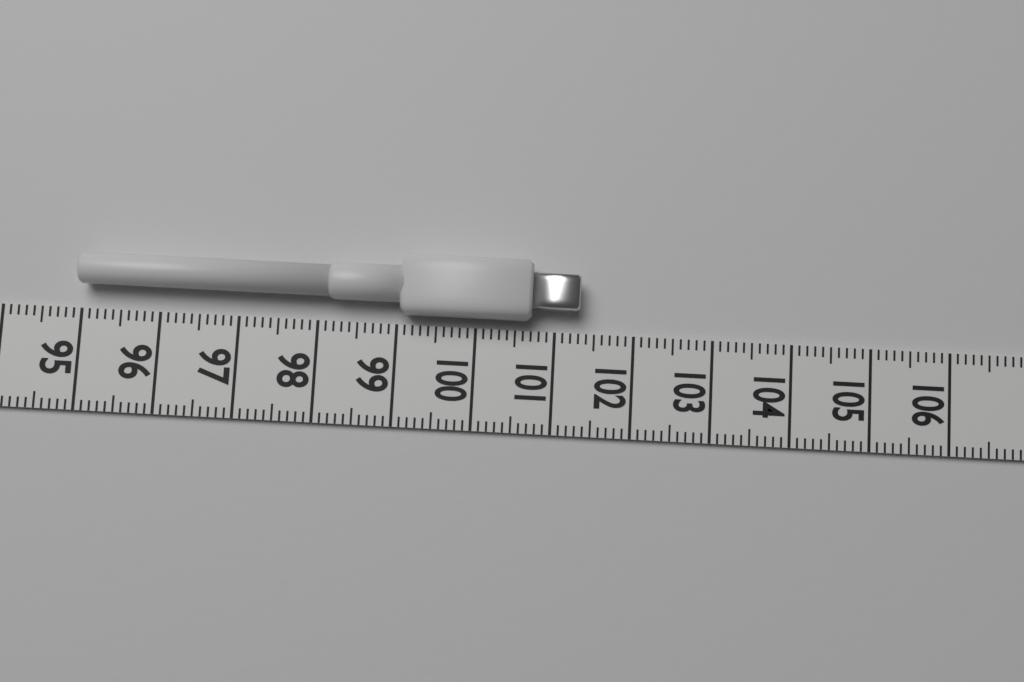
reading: 101.3 (no unit)
